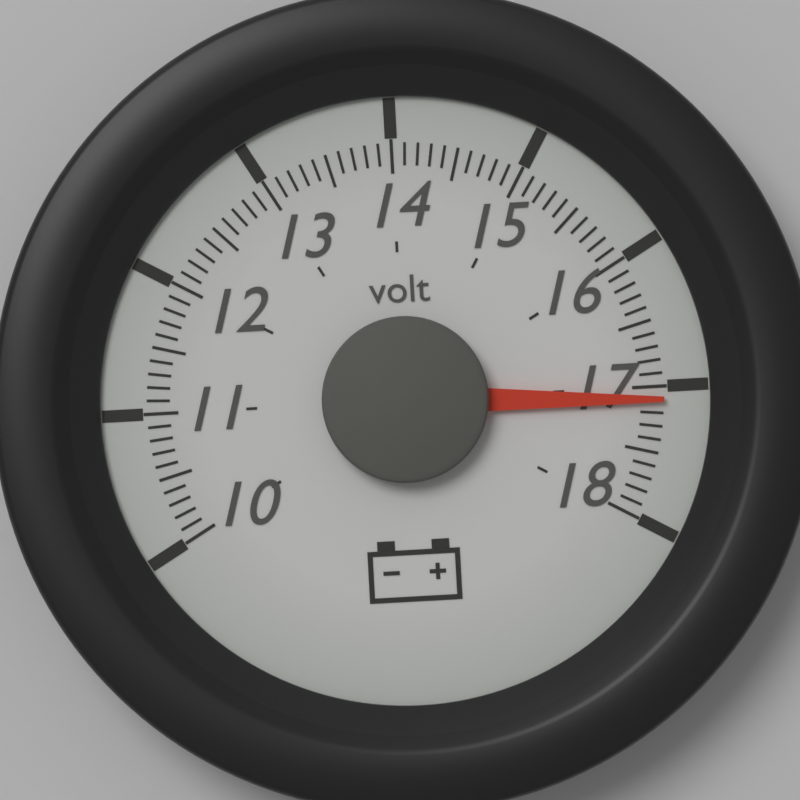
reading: 17.1 volt
